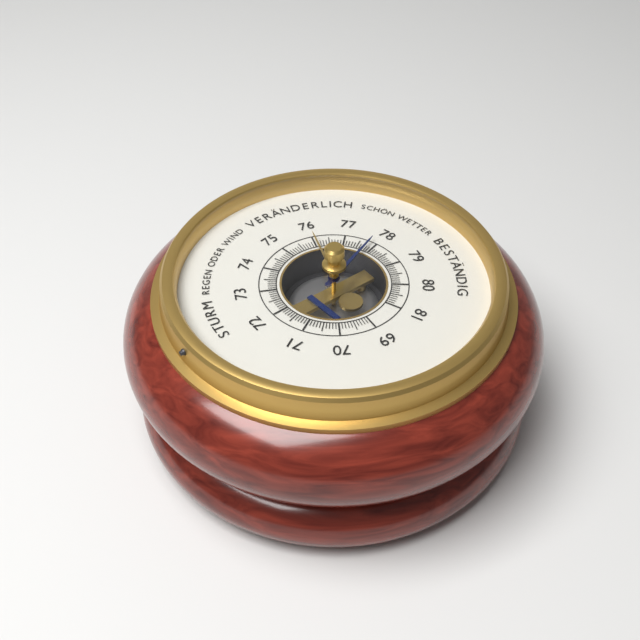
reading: 77.8 (no unit)
